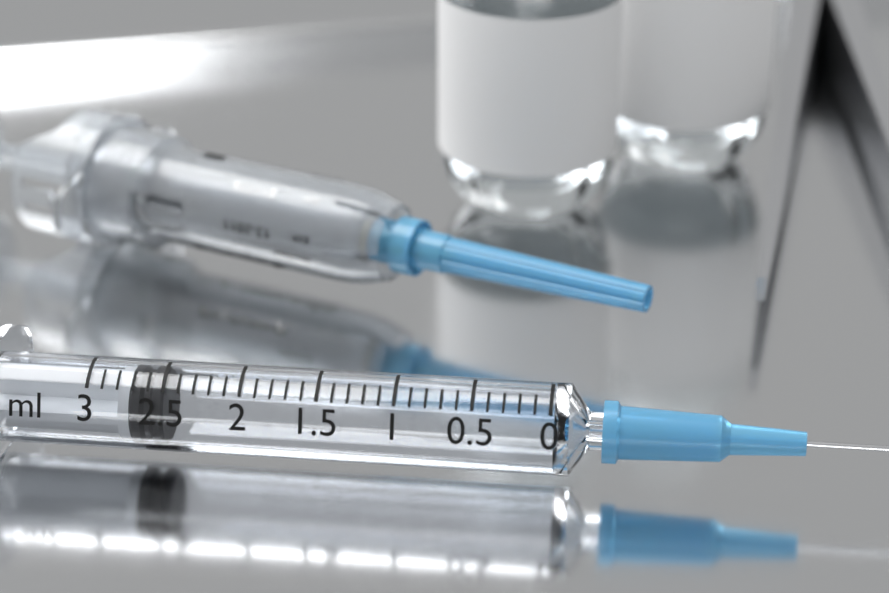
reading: 2.5 ml
